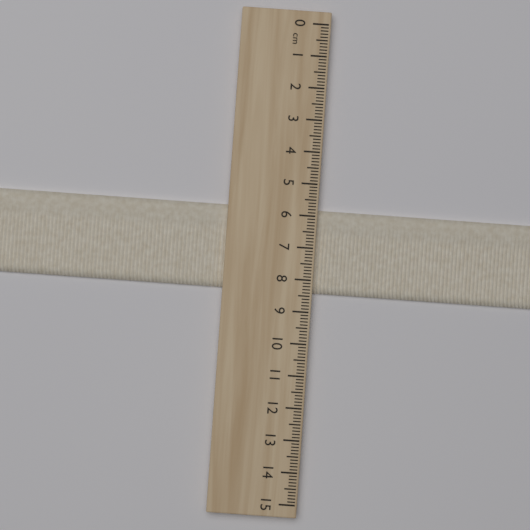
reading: 8.4 cm
